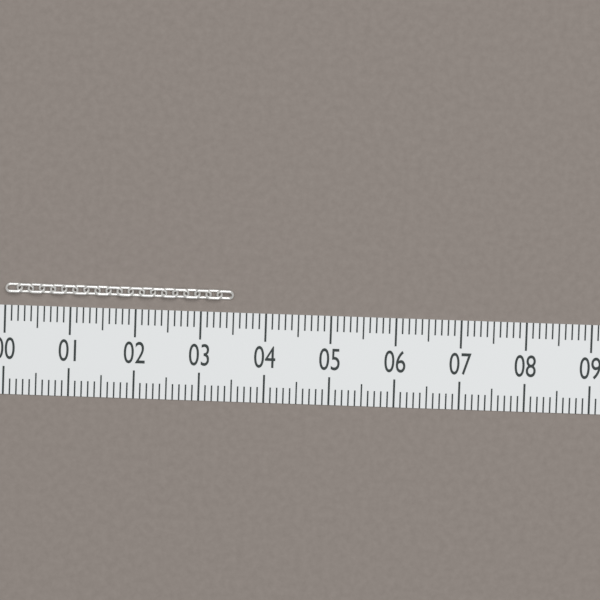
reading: 3.5 (no unit)
